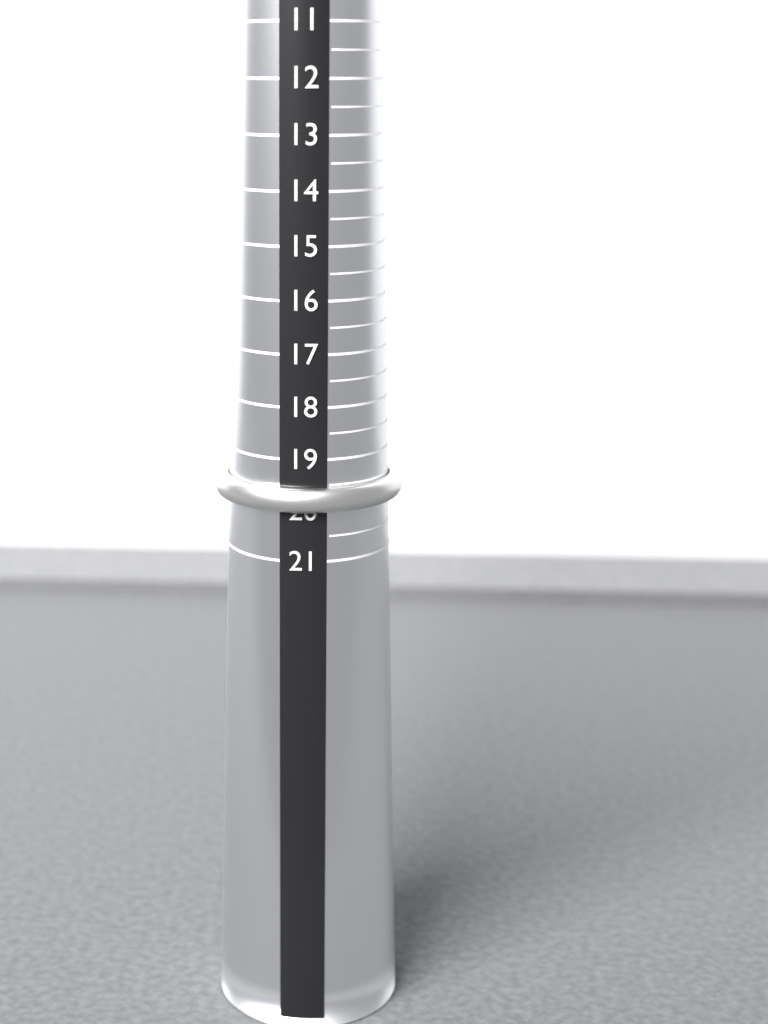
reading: 20.0 (no unit)
